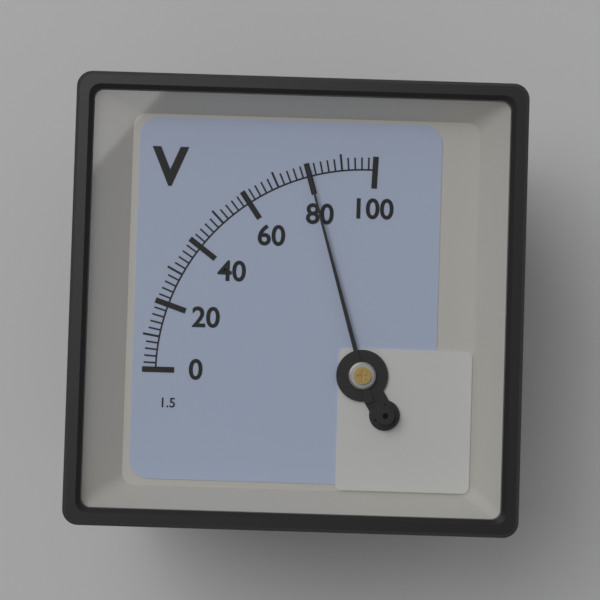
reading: 80 V
